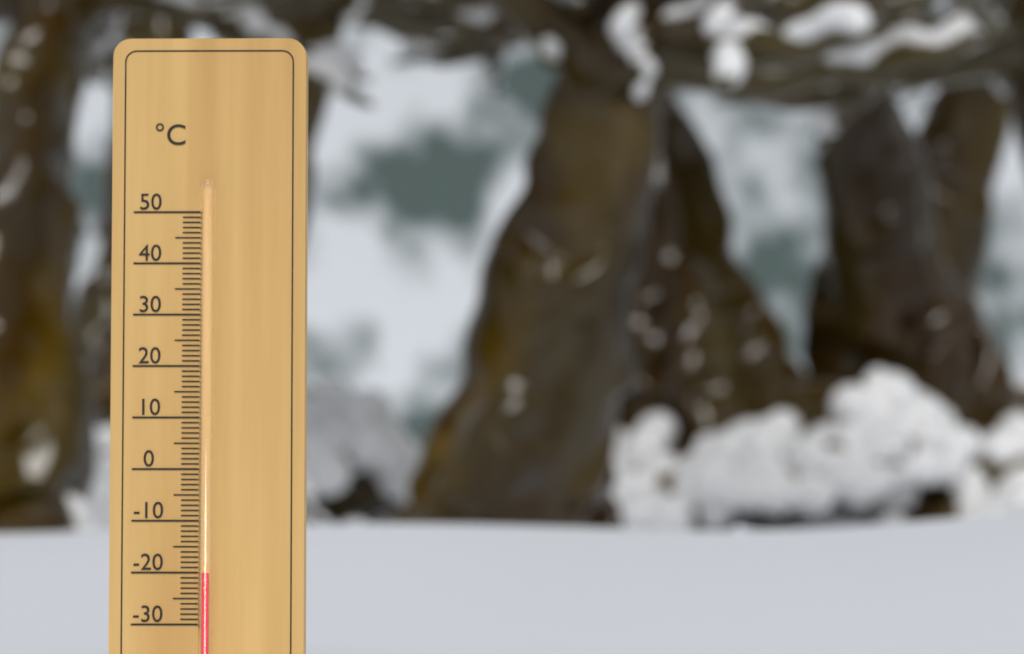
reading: -20 °C
